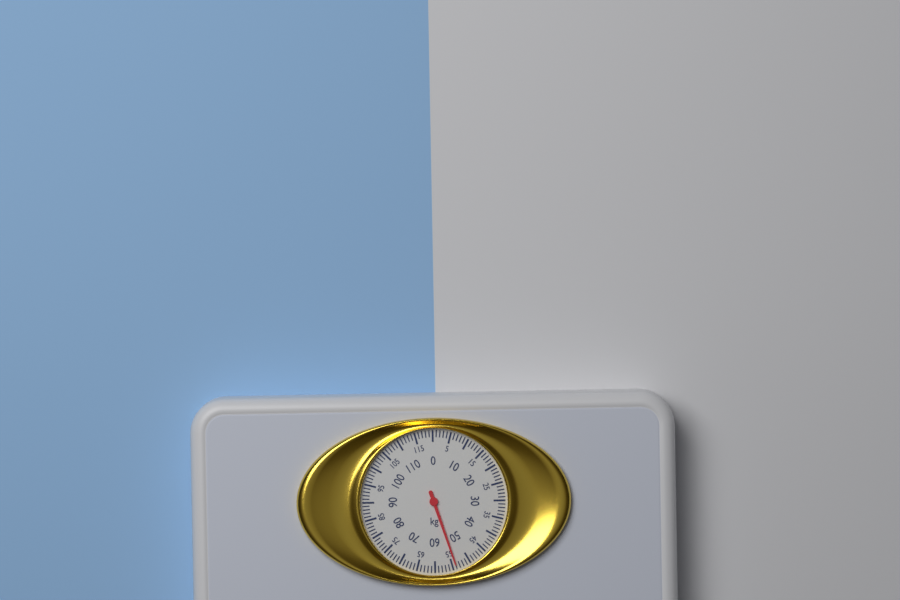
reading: 54 kg
